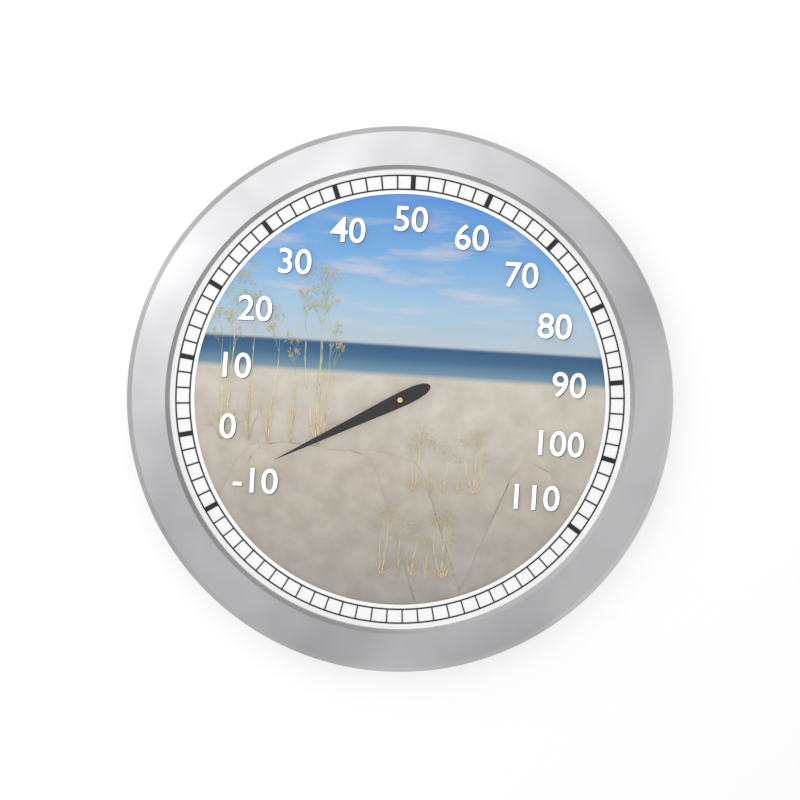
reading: -8 (no unit)
